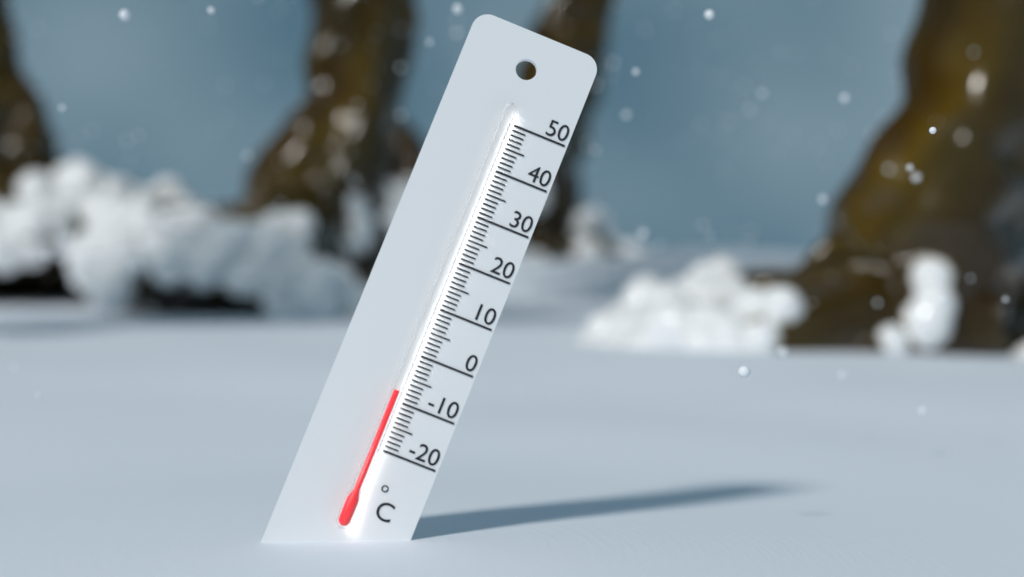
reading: -8 °C
